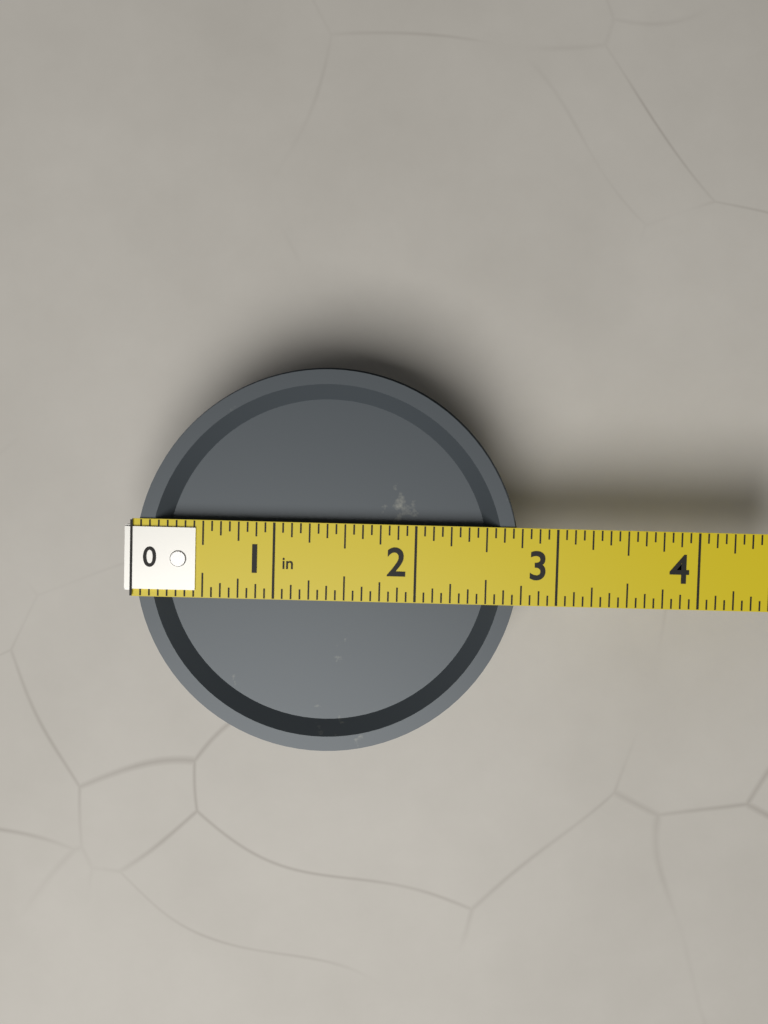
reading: 2.7500 in
